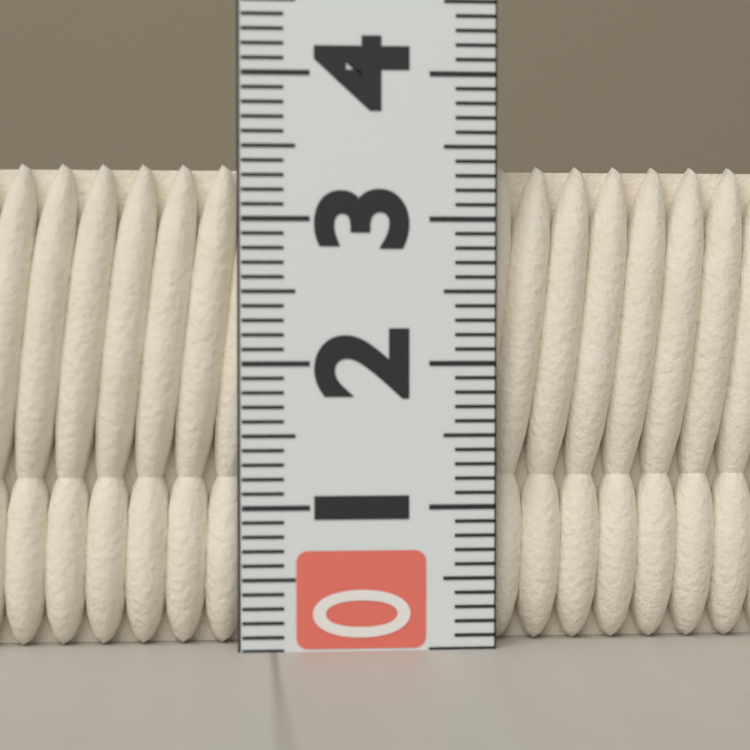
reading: 3.4 (no unit)
